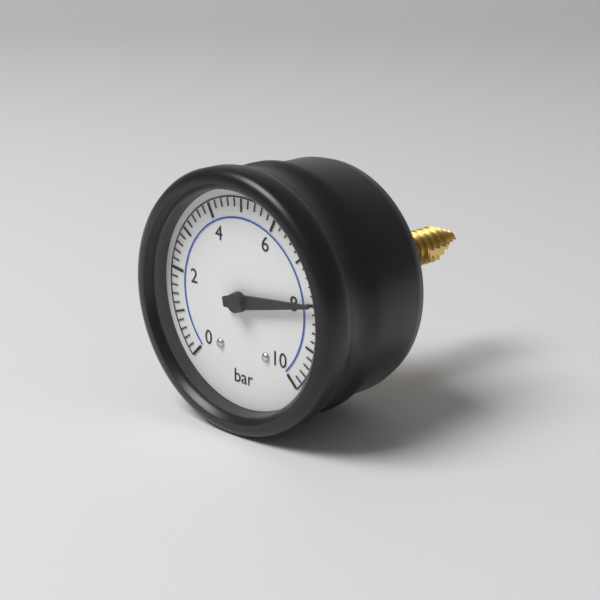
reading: 8.0 bar
